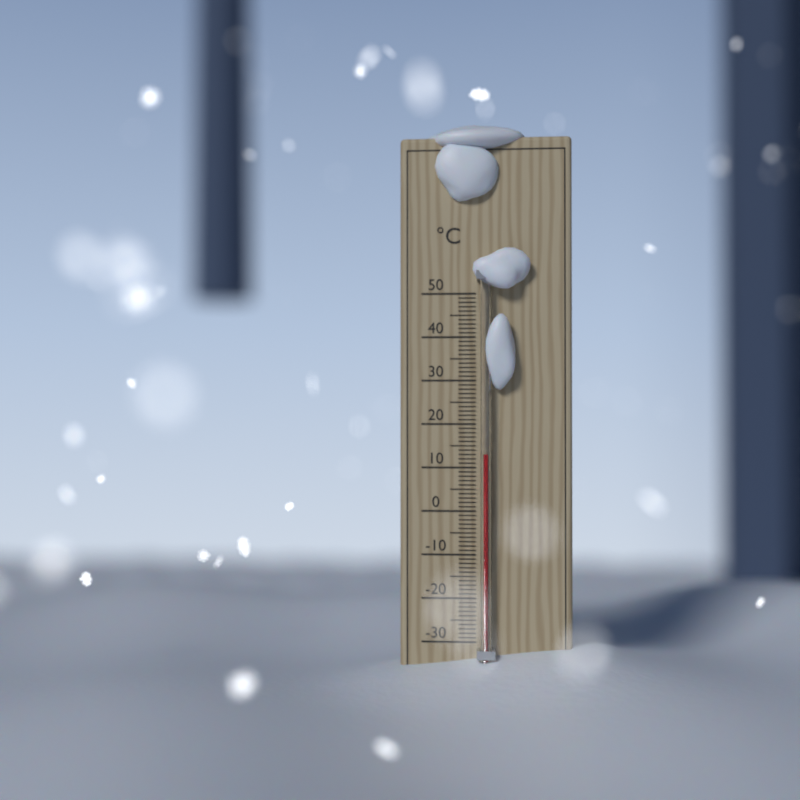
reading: 13 °C
